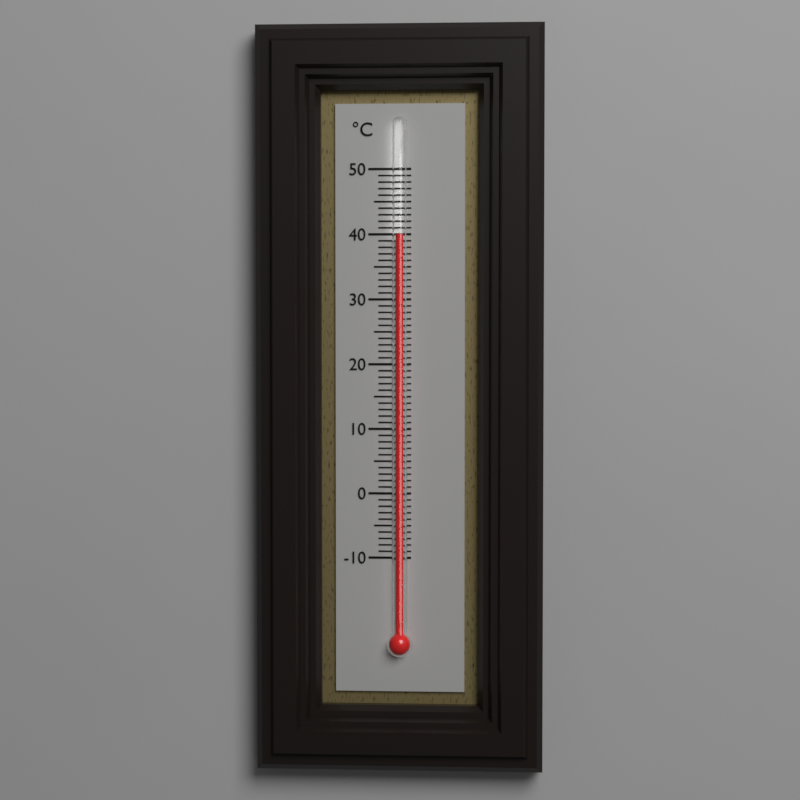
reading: 40 °C
